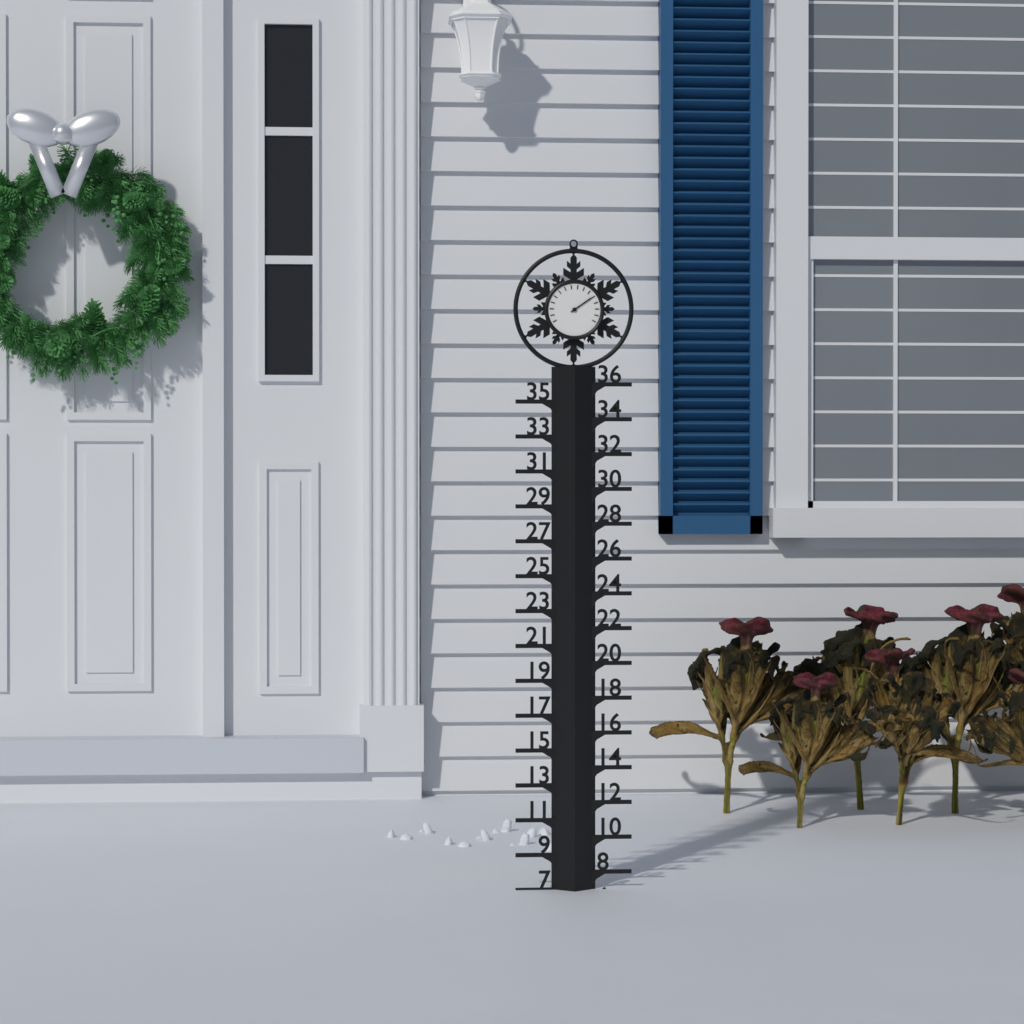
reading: 7 (no unit)
